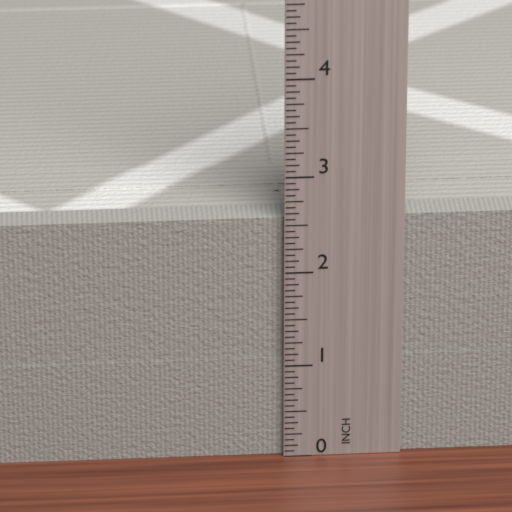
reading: 2.5625 in
